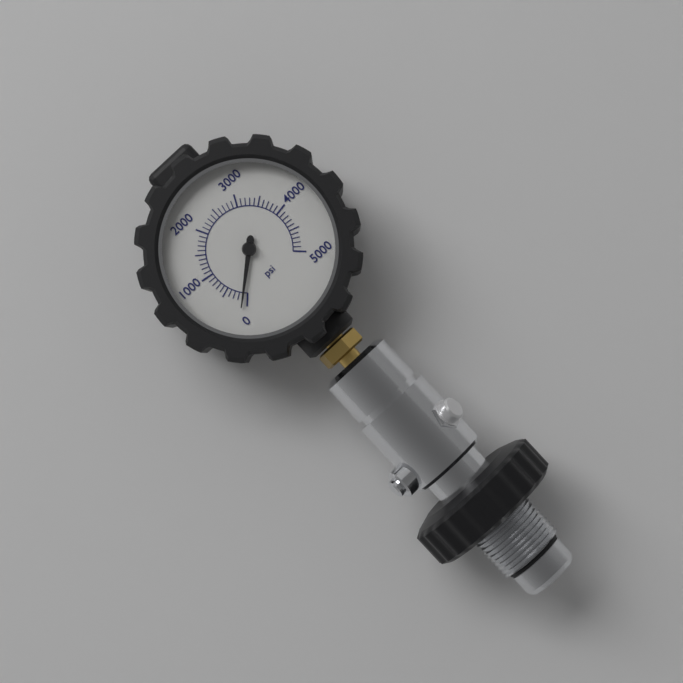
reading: 100 psi
